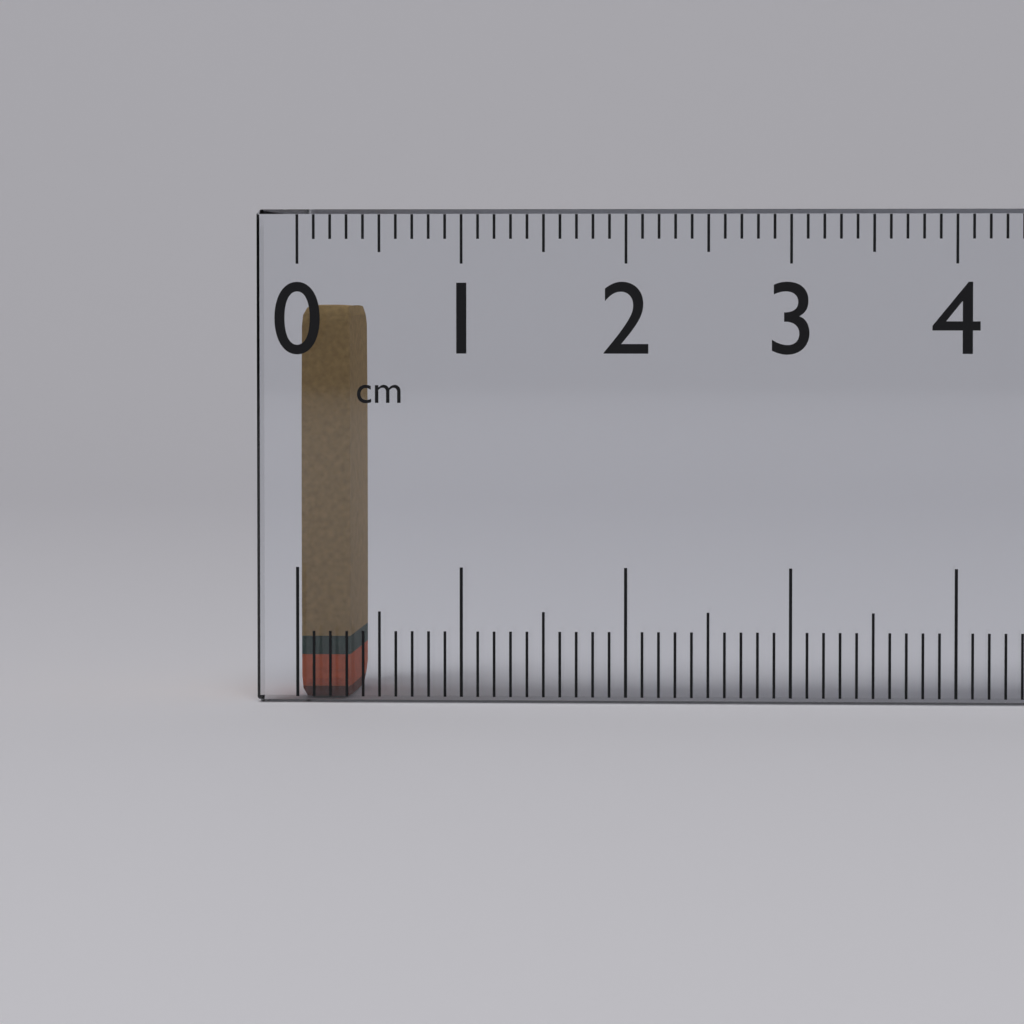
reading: 0.3 cm
